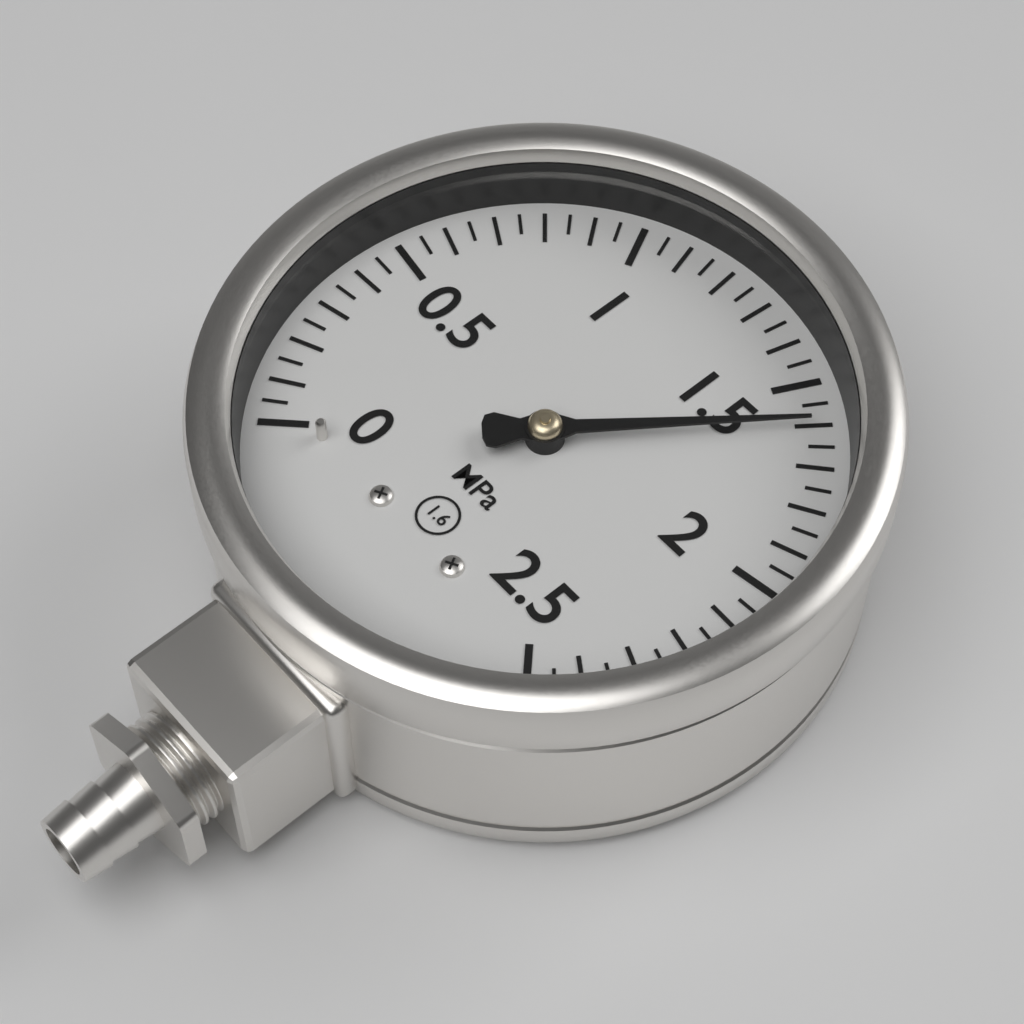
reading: 1.60 MPa
